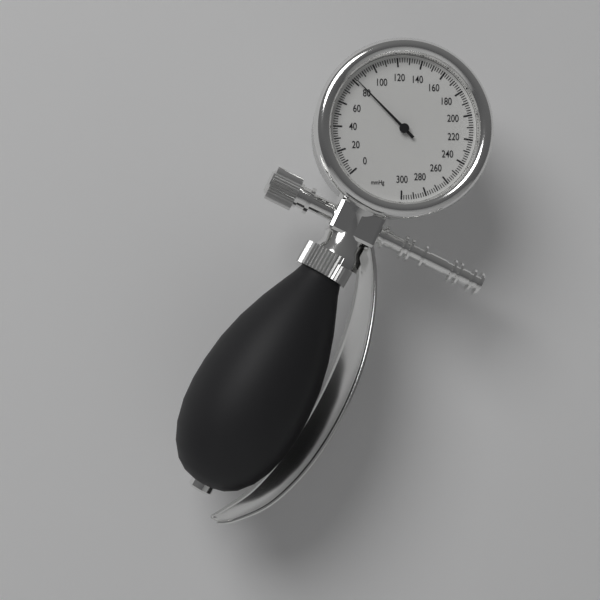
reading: 82 mmHg
